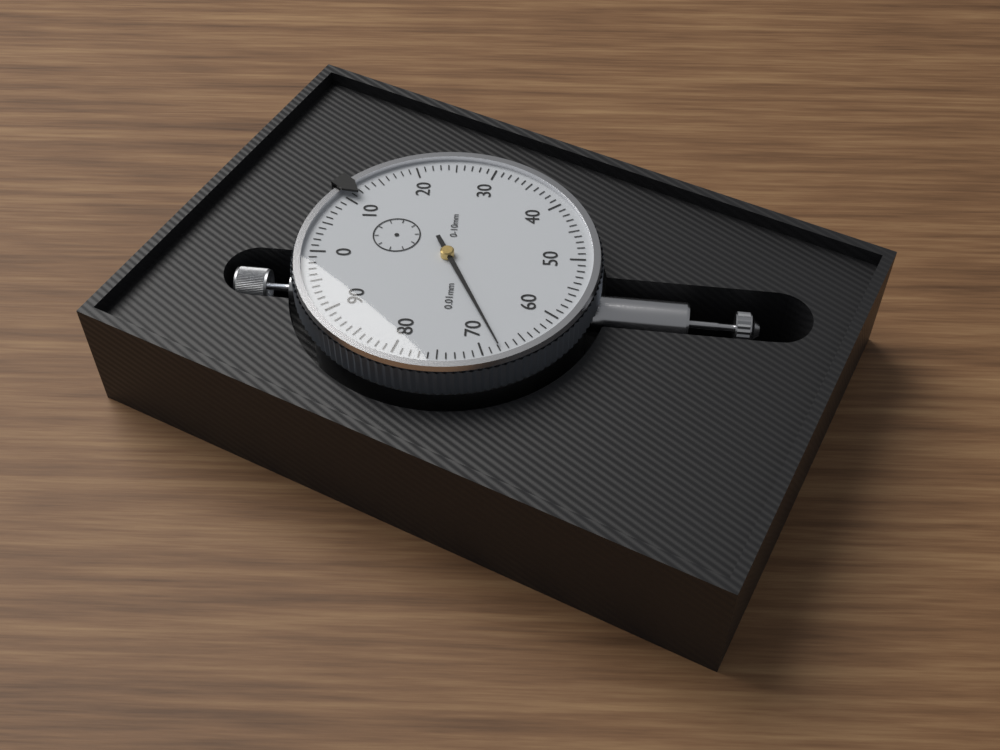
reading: 0.68 mm
